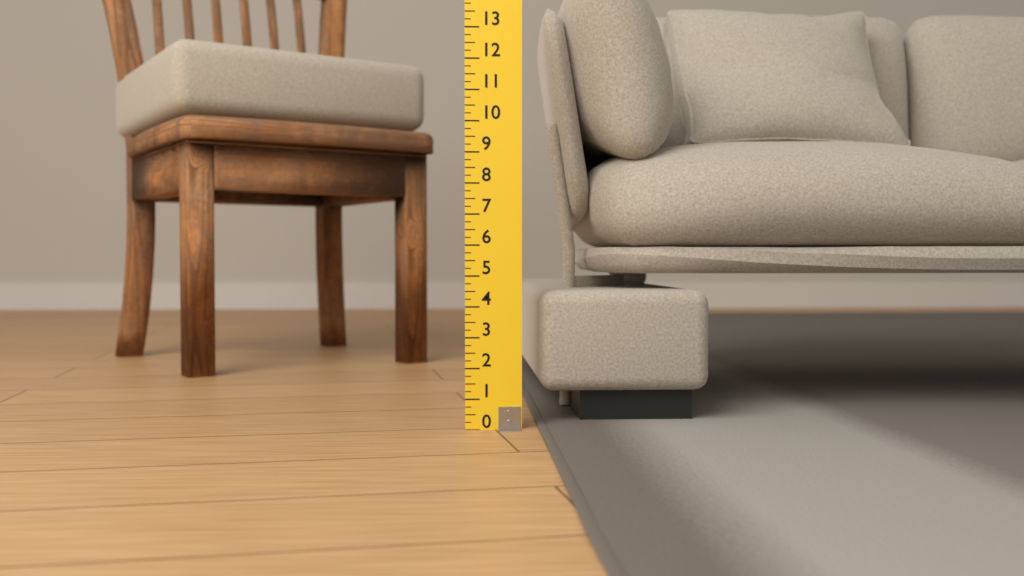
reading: 4.50 (no unit)
